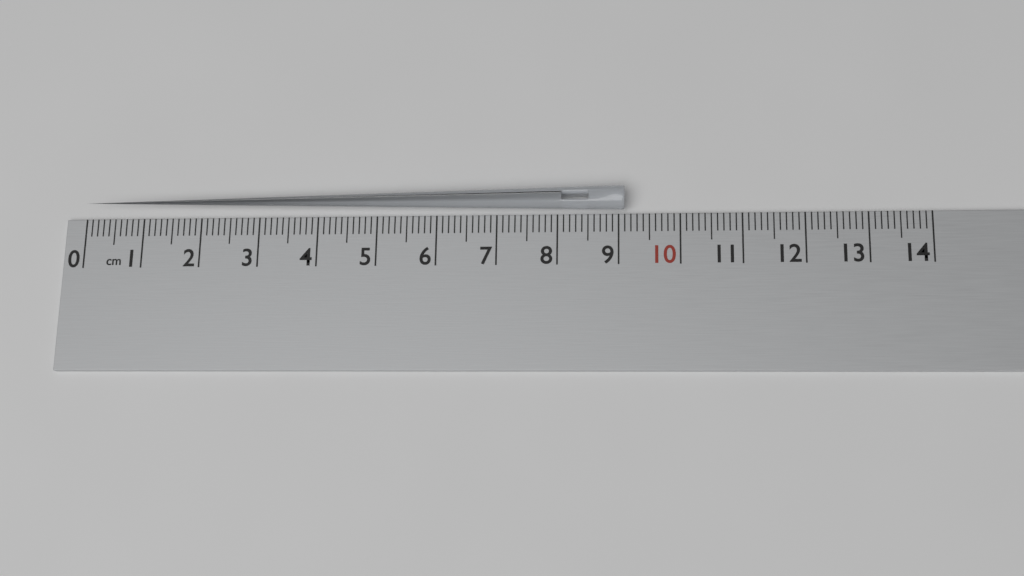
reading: 9.1 cm
